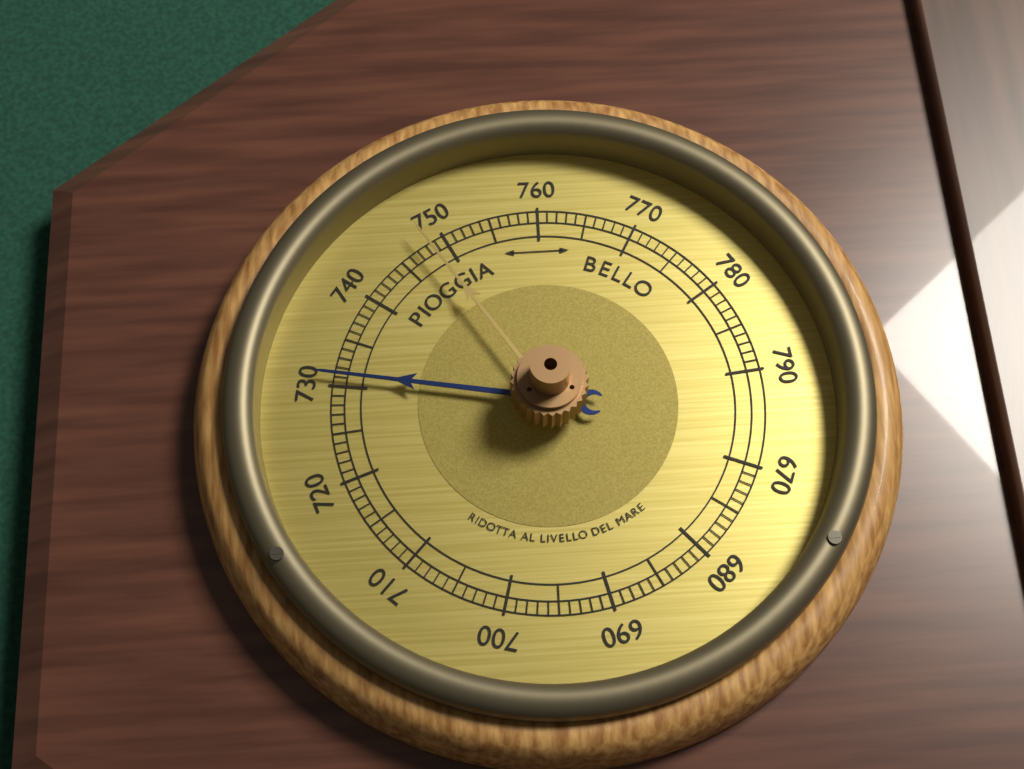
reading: 731 (no unit)
